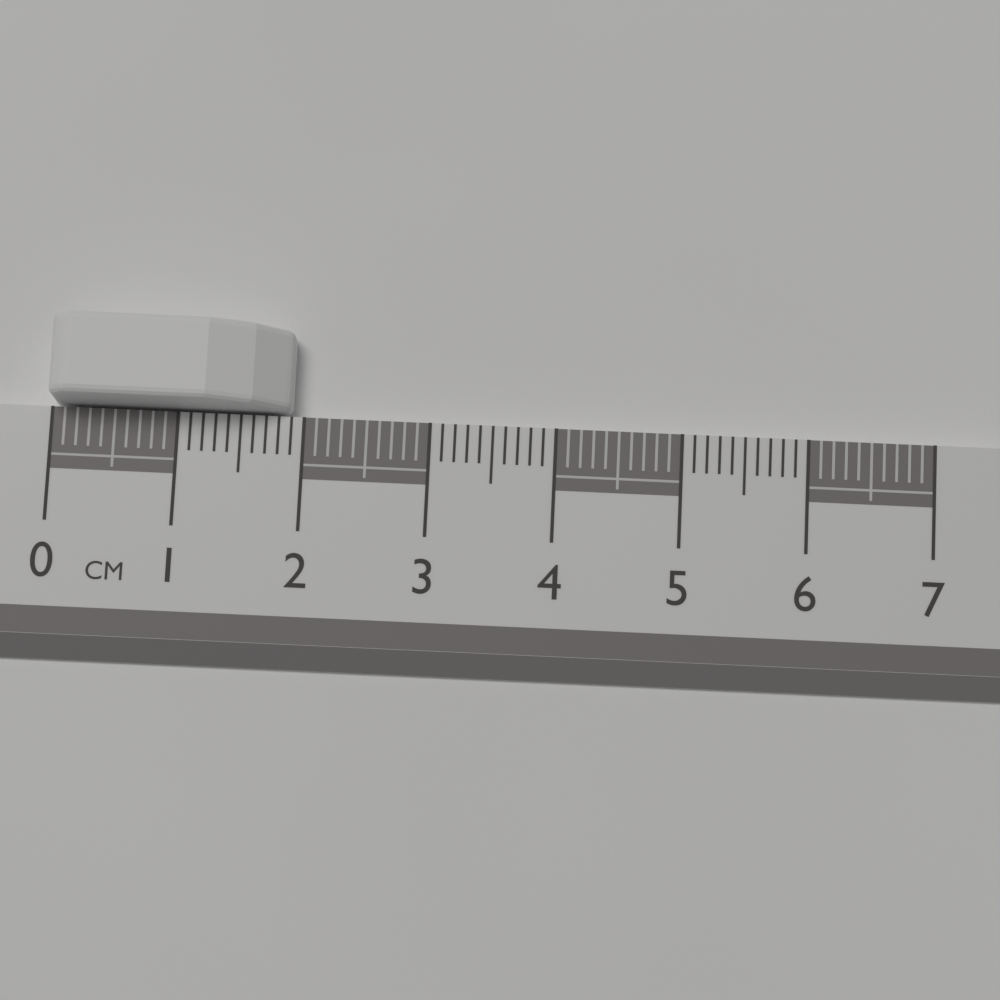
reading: 1.9 cm
